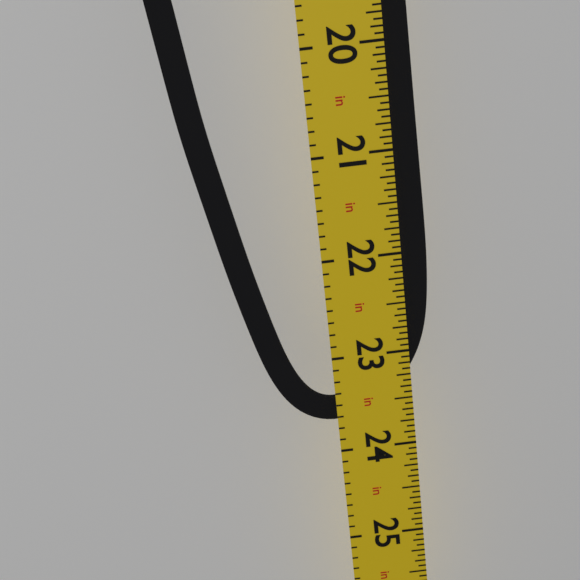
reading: 23.6875 in
